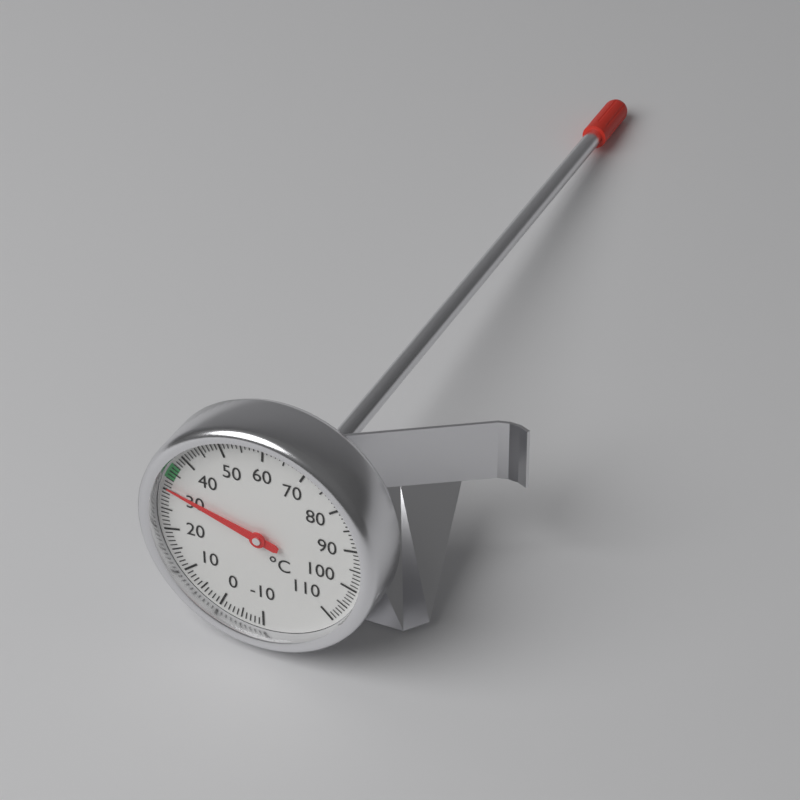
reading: 31 °C
